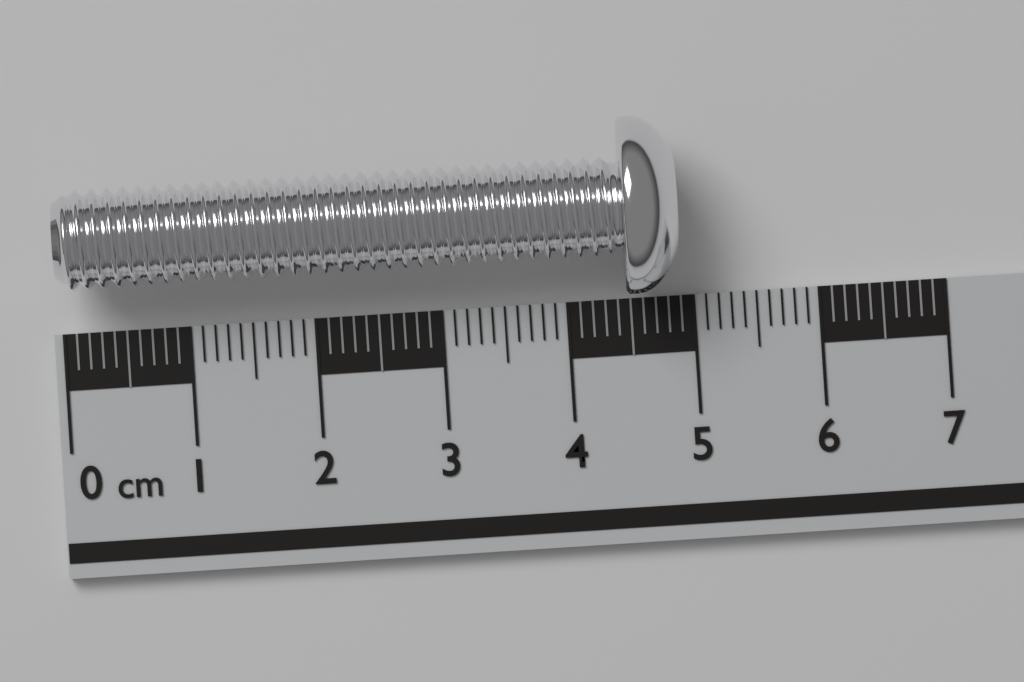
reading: 4.9 cm
